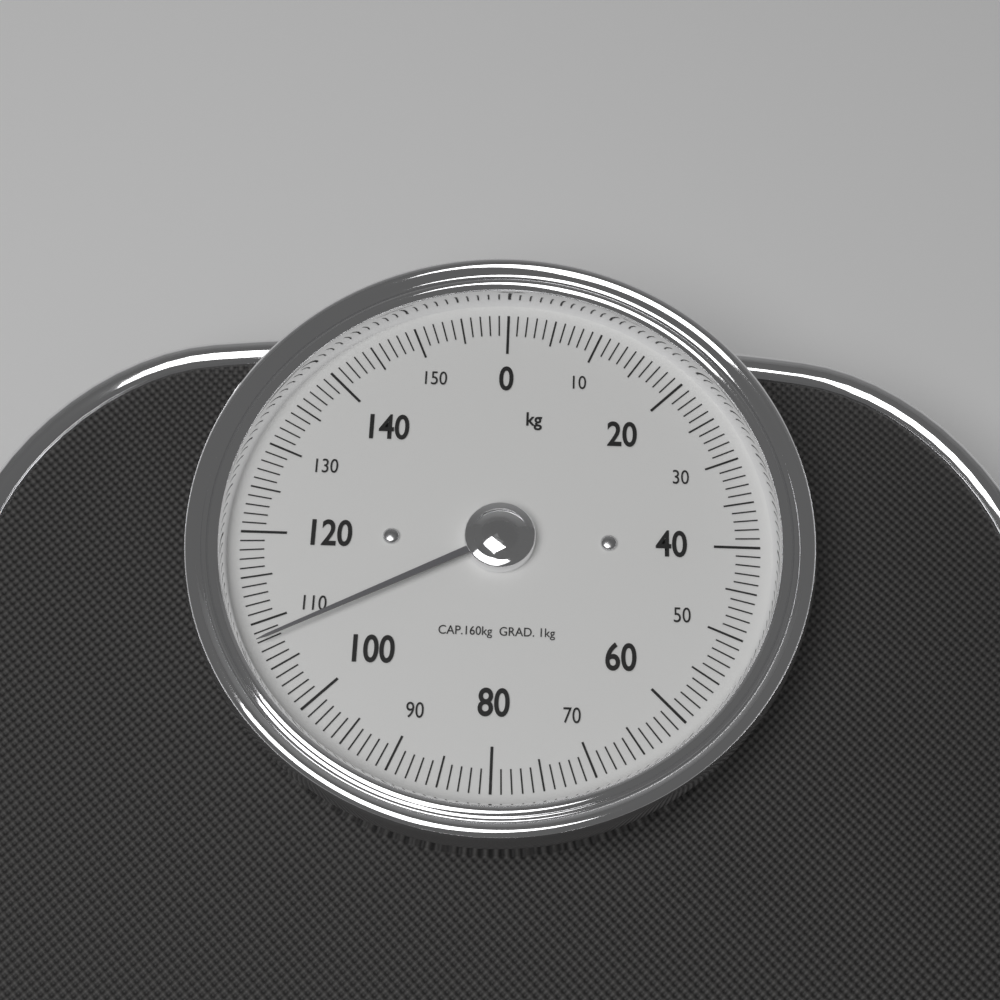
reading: 108 kg
